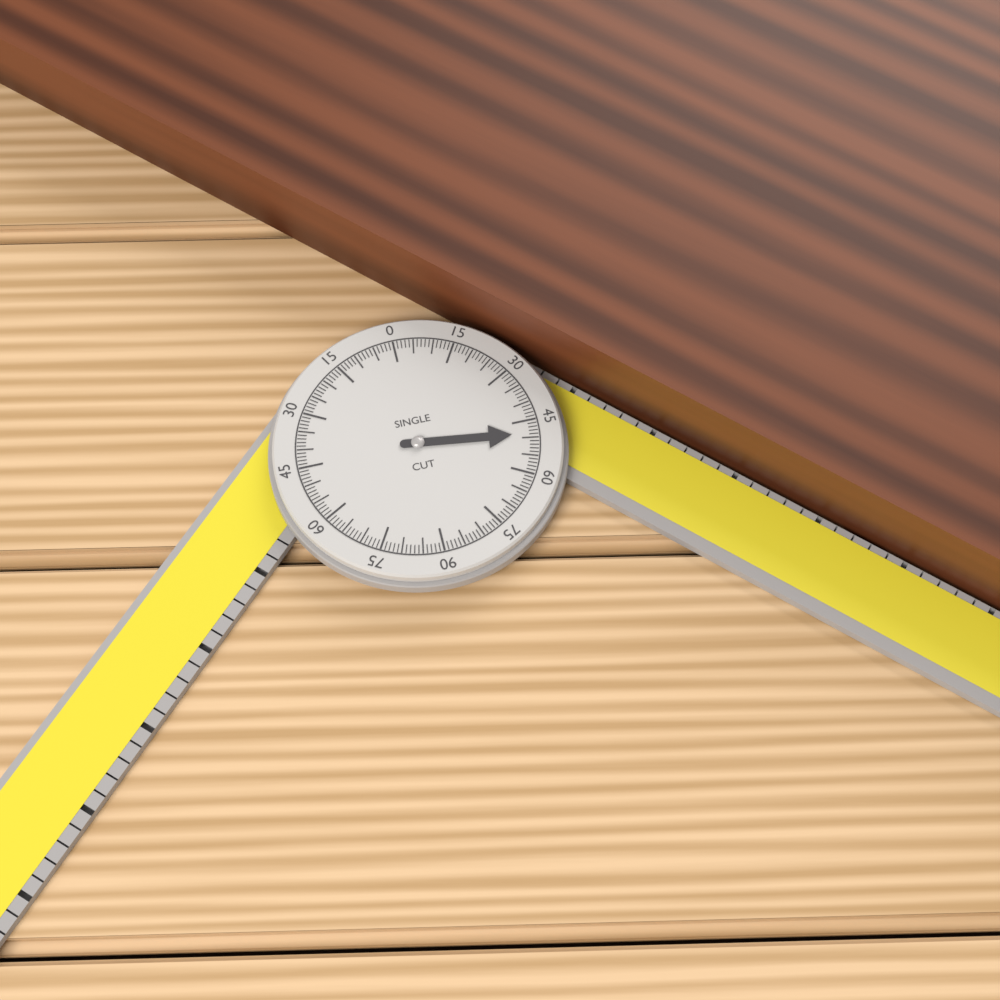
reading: 49 °
